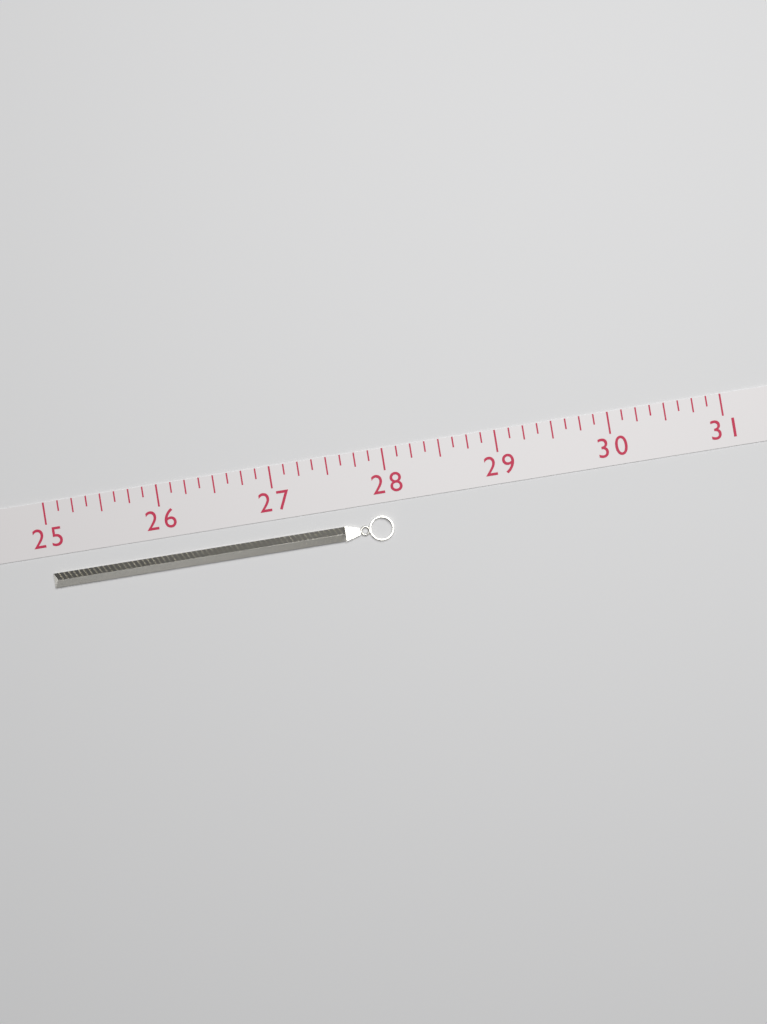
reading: 28.000 (no unit)
